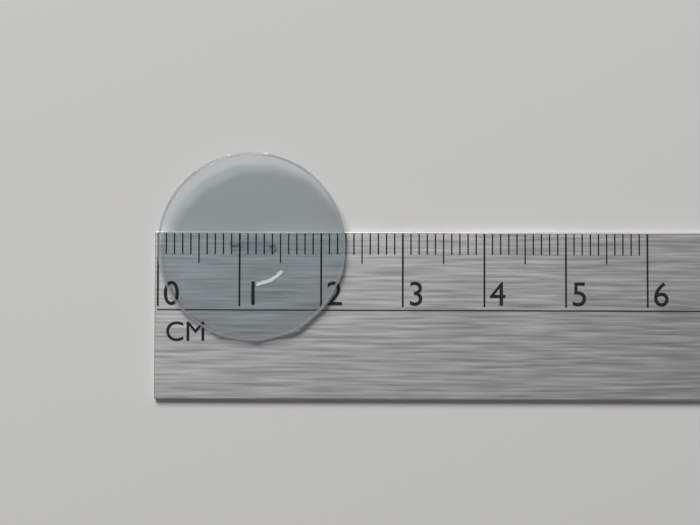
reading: 2.3 cm
